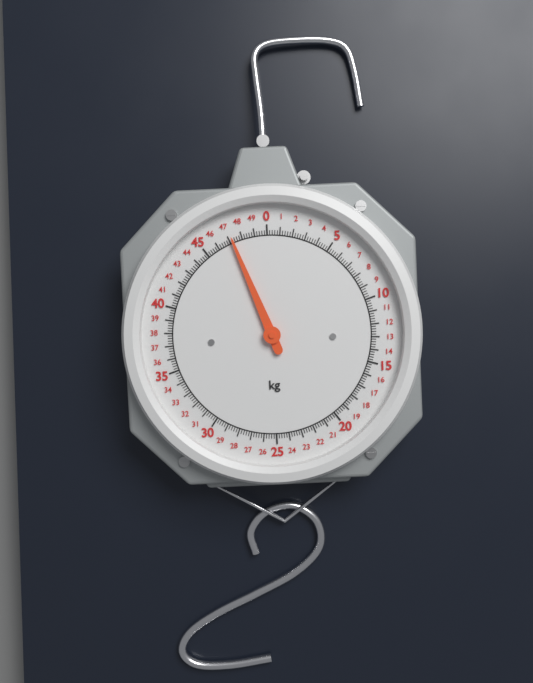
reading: 47.2 kg
